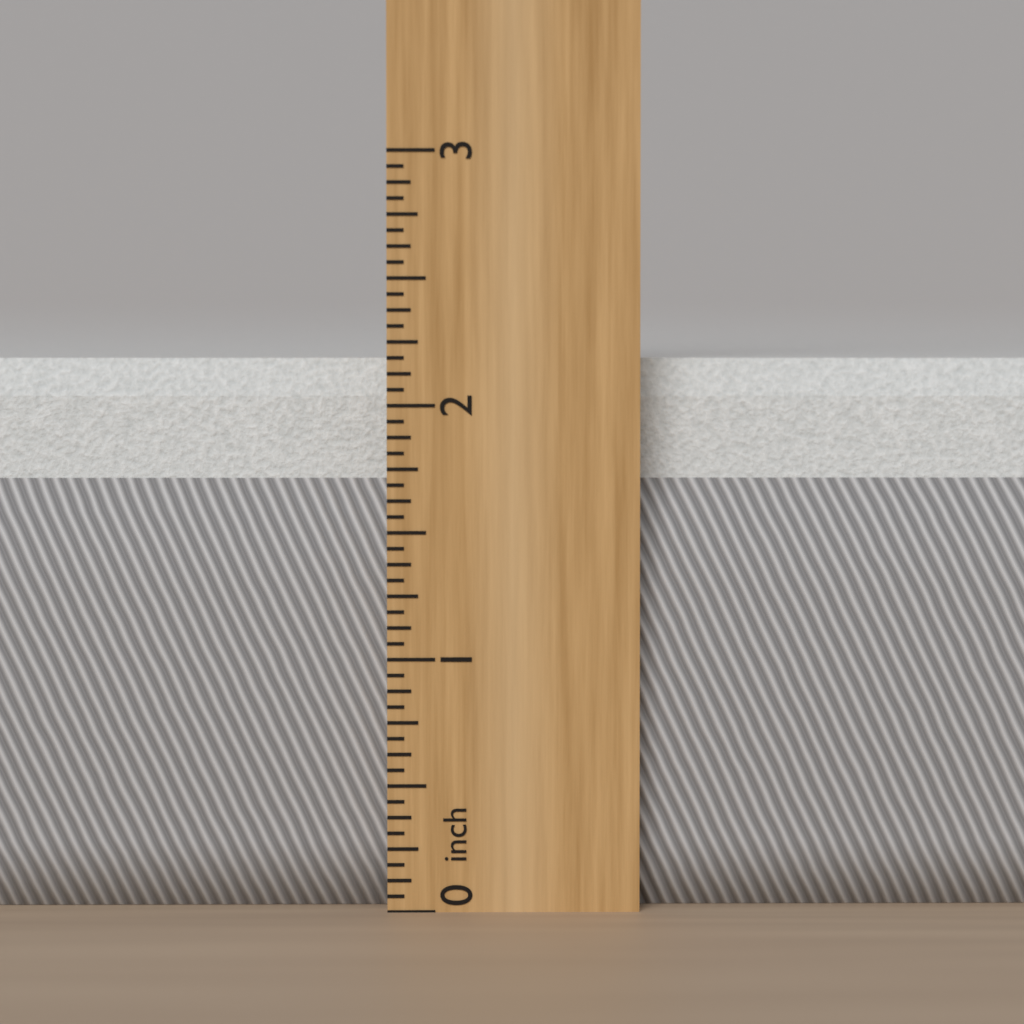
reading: 2.1875 inch
